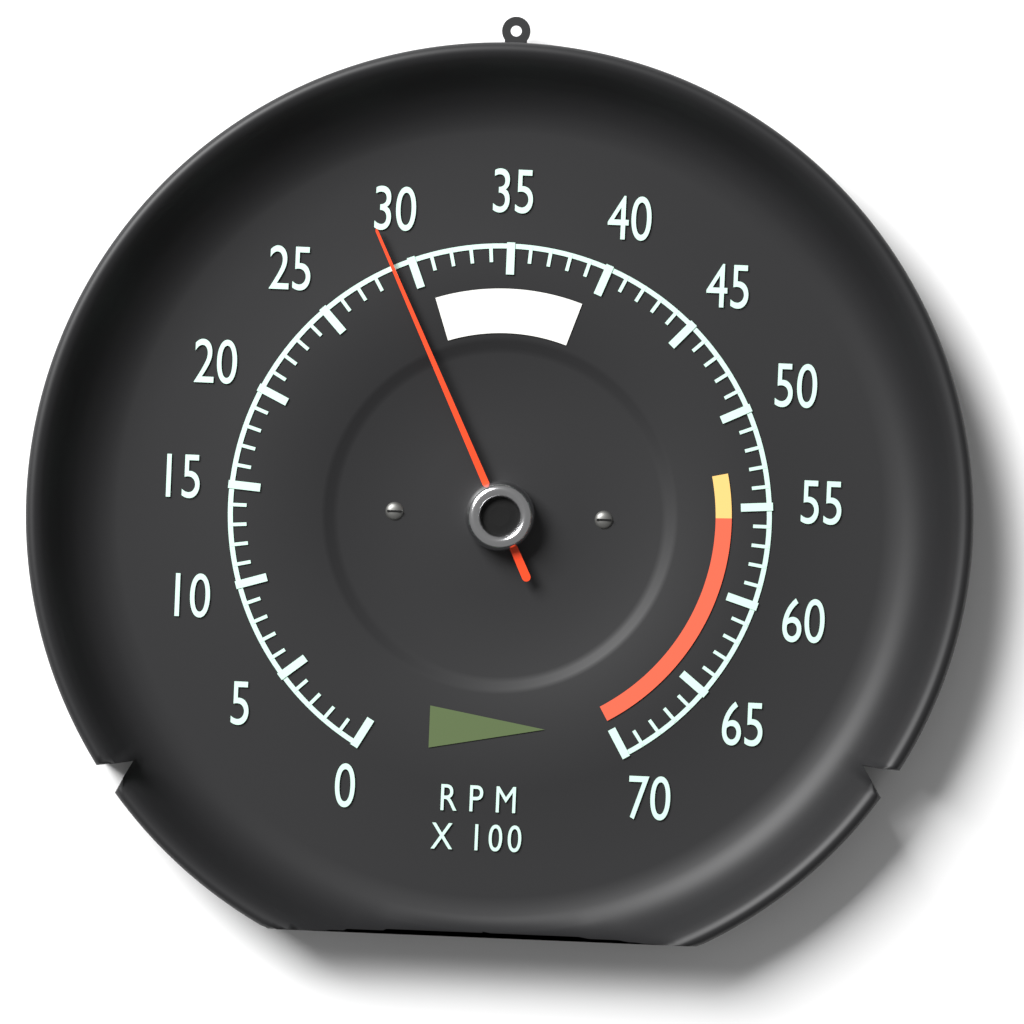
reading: 2900 RPM
